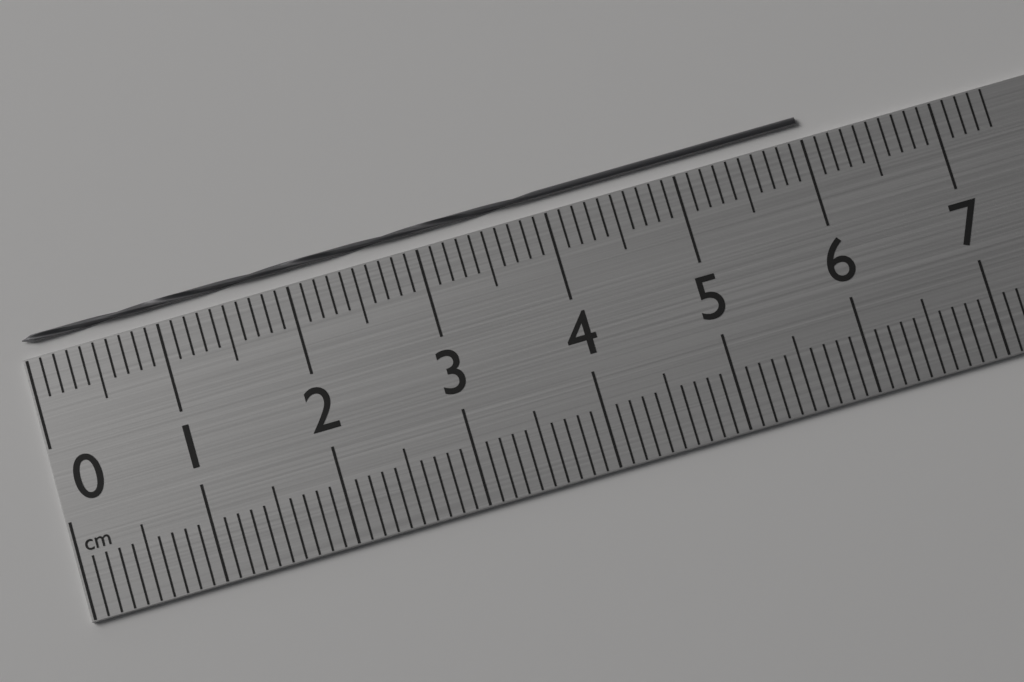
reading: 6.0 cm
